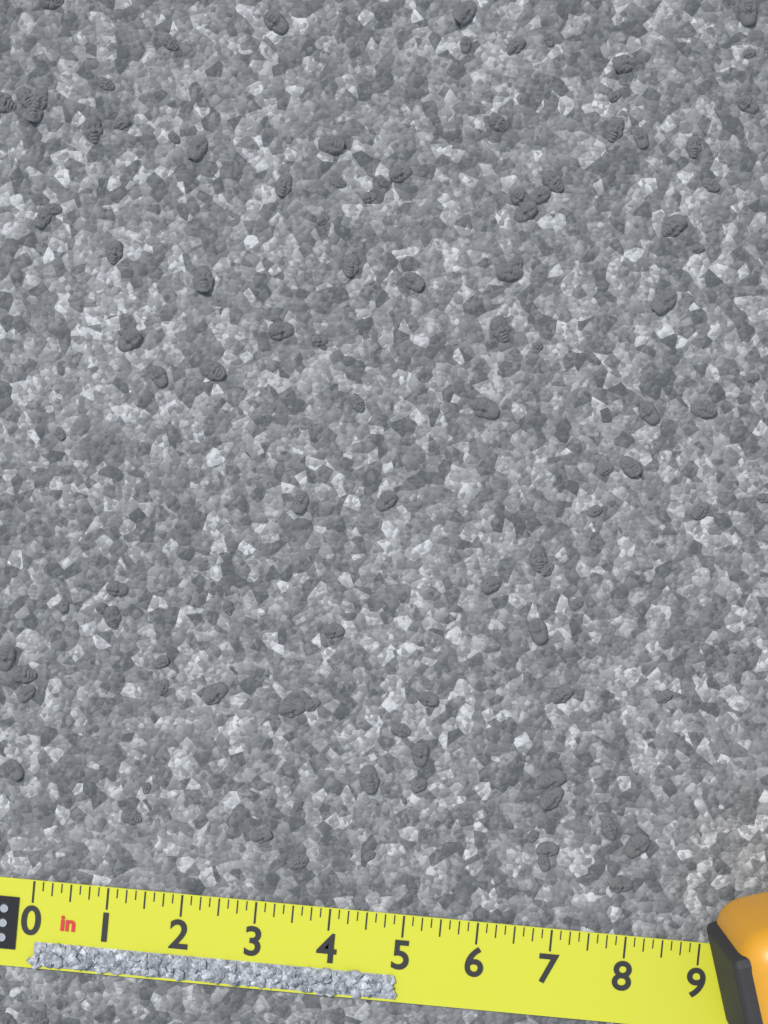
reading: 5.000 in
